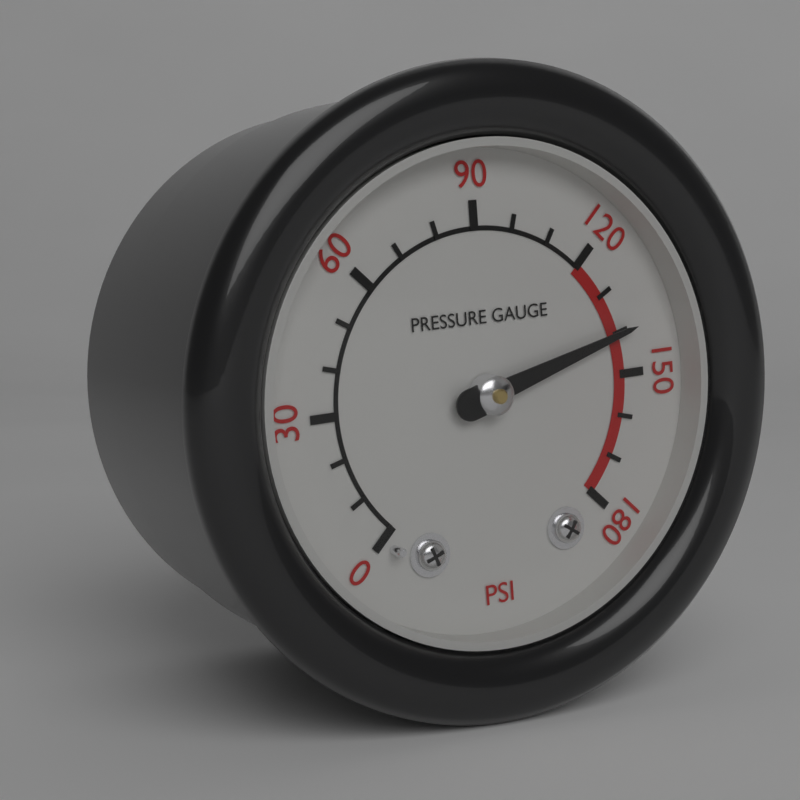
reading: 140 psi
